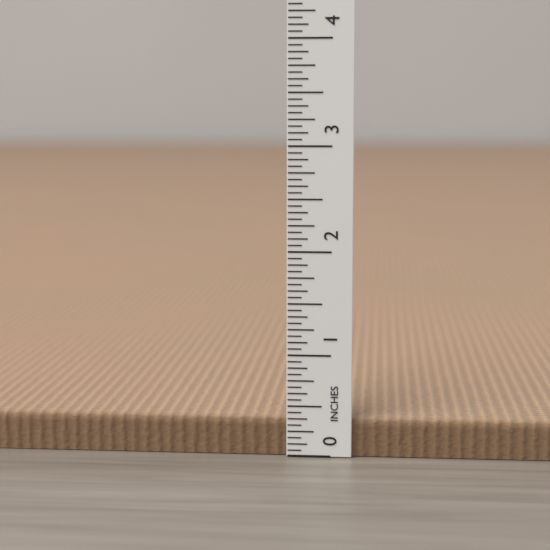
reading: 0.3750 in
